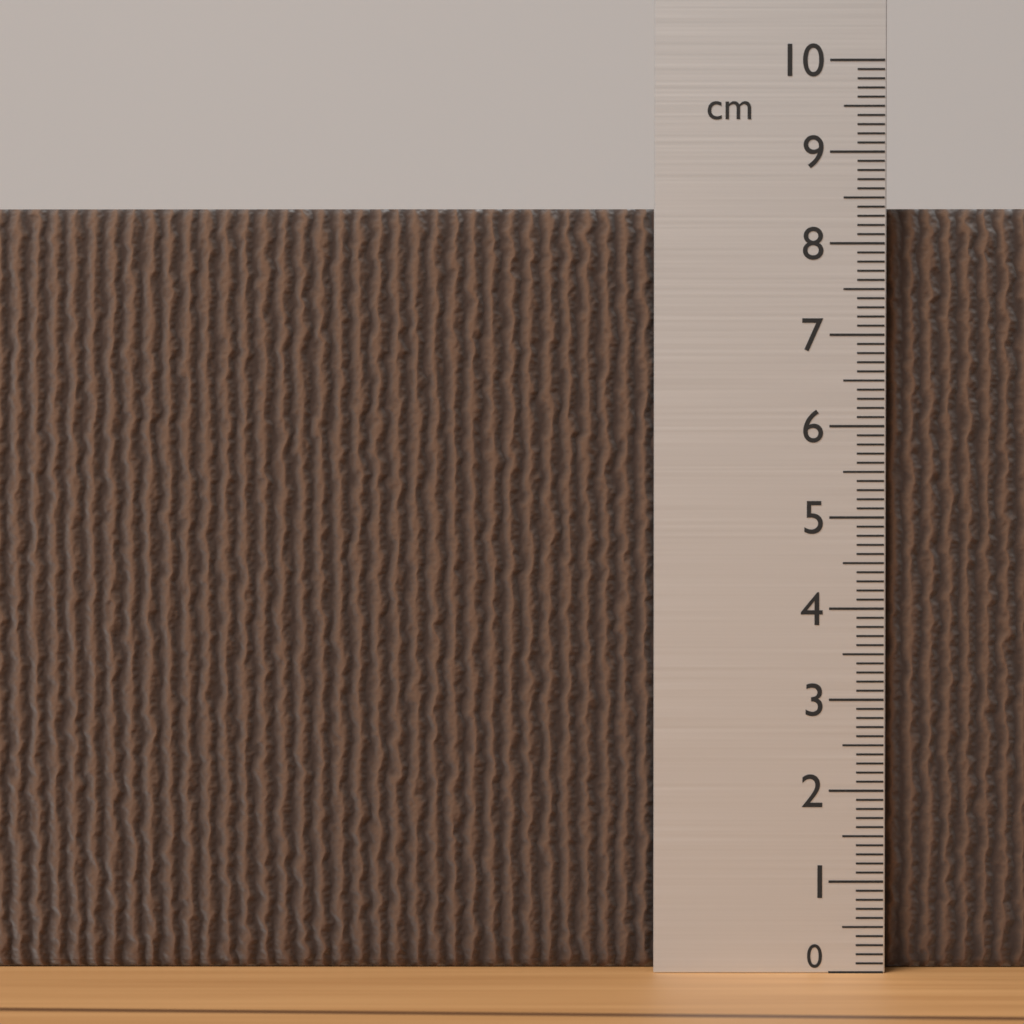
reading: 8.4 cm
